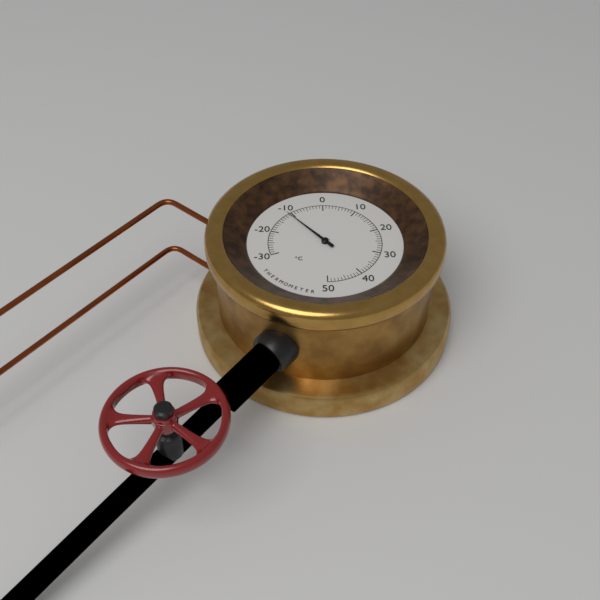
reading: -11 °C
